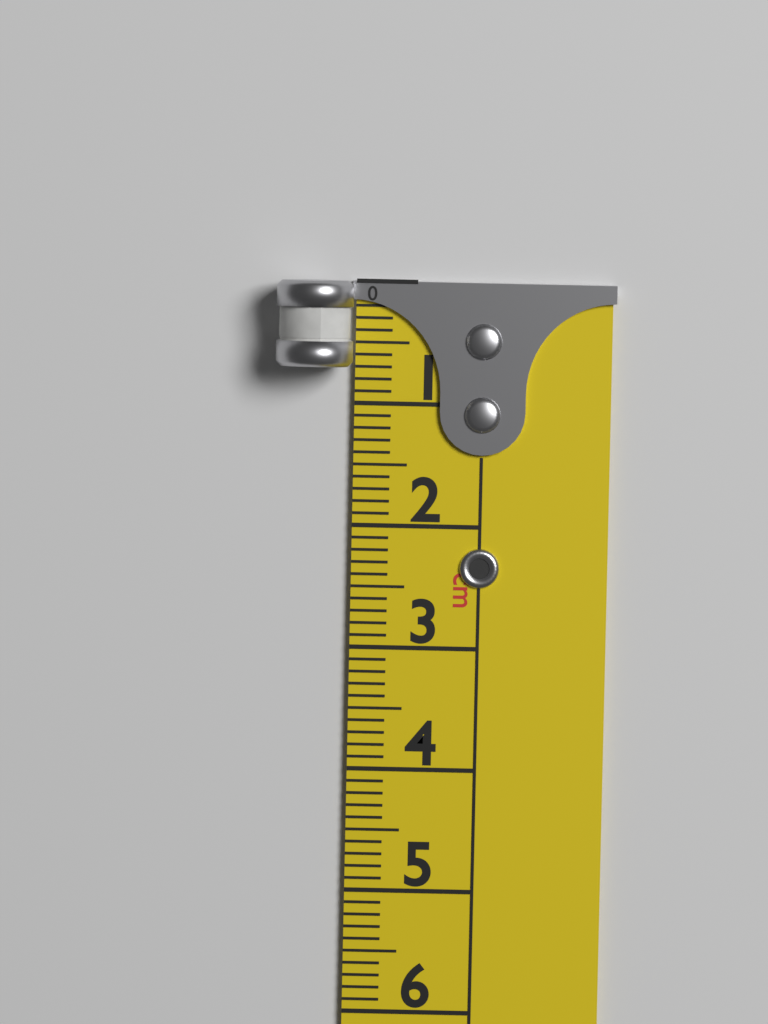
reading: 0.7 cm
